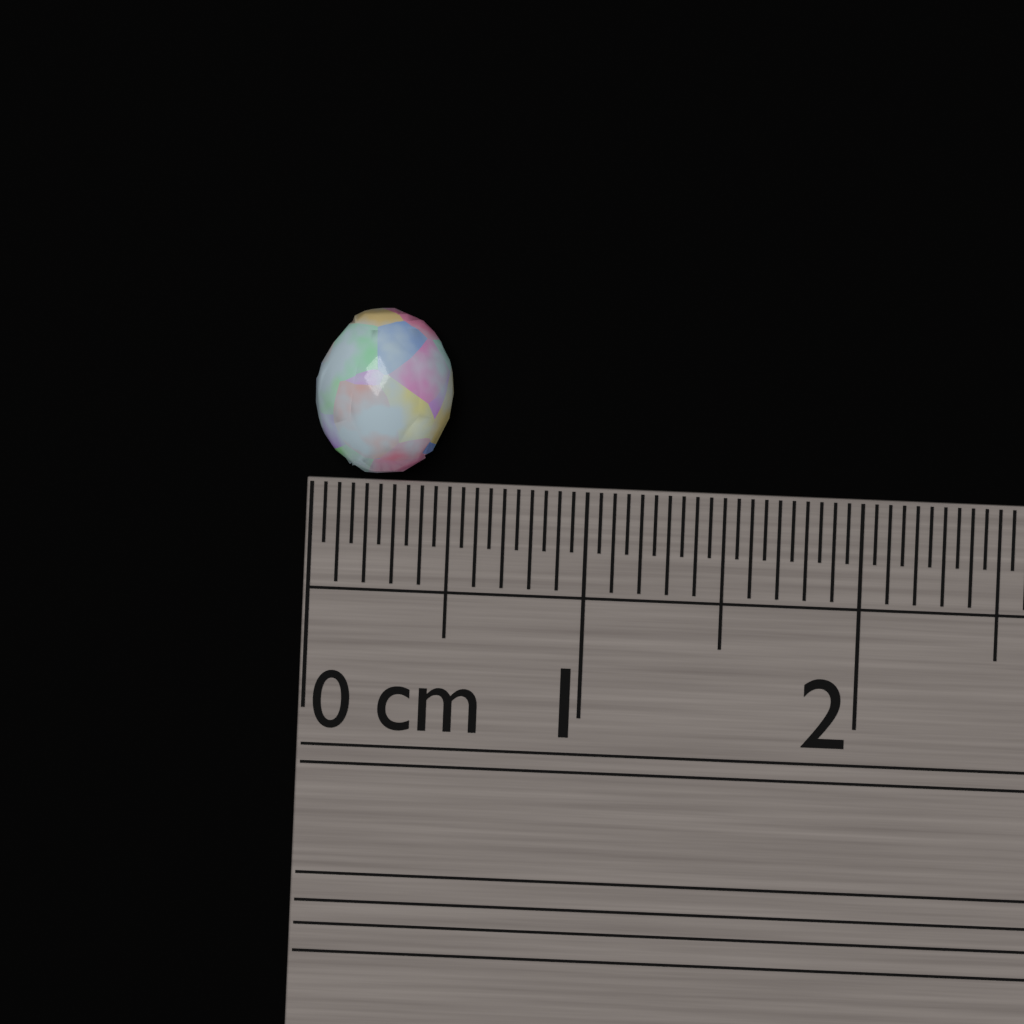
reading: 0.50 cm
